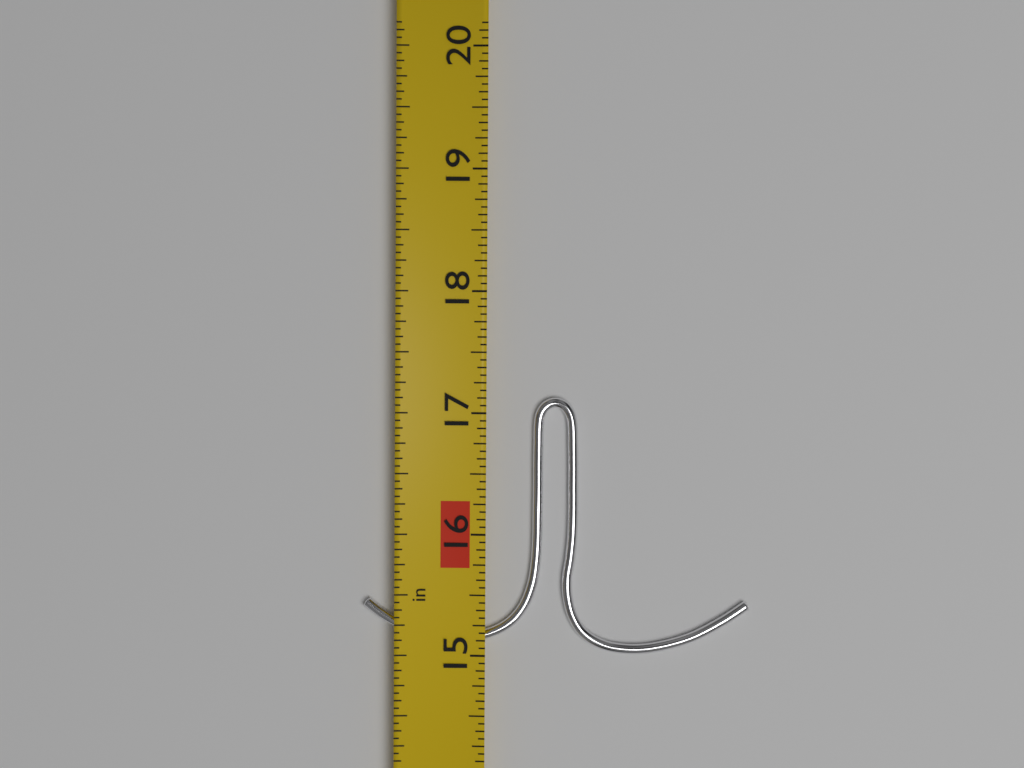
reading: 17.1250 in
